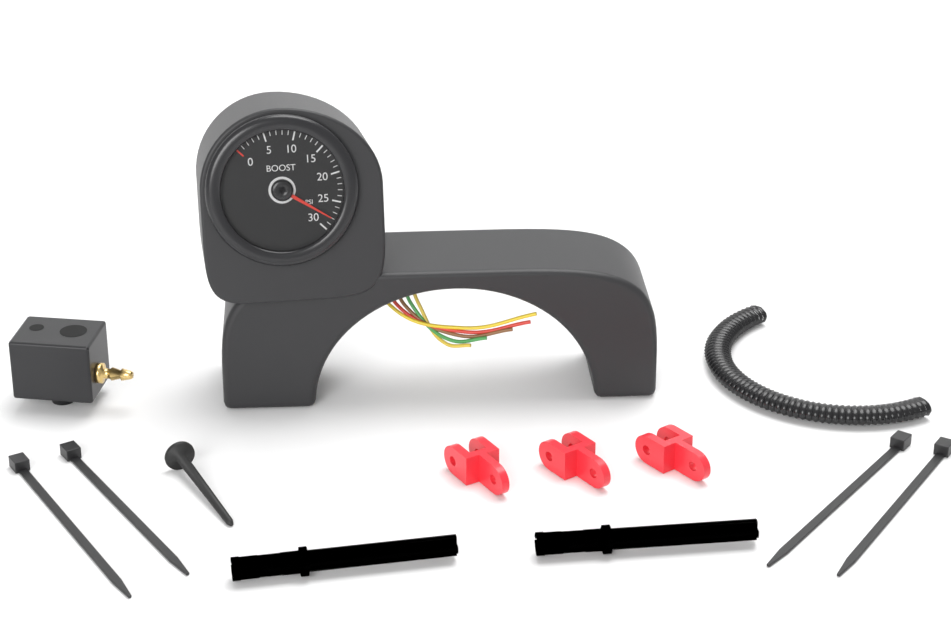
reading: 28 psi
